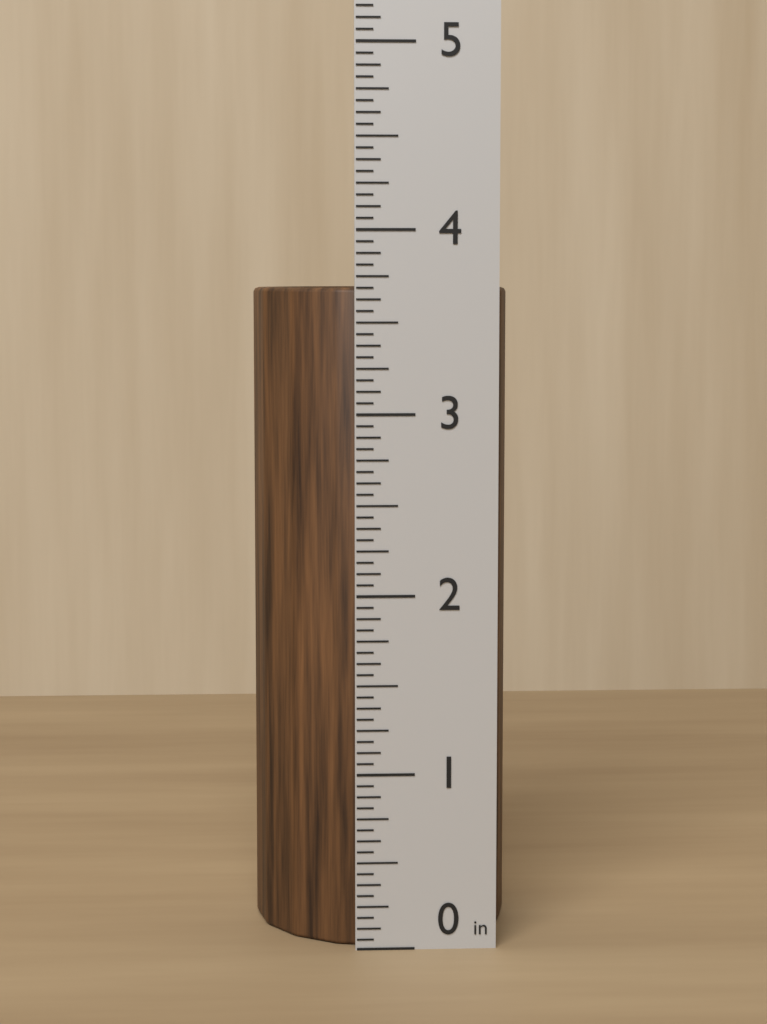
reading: 3.6875 in
